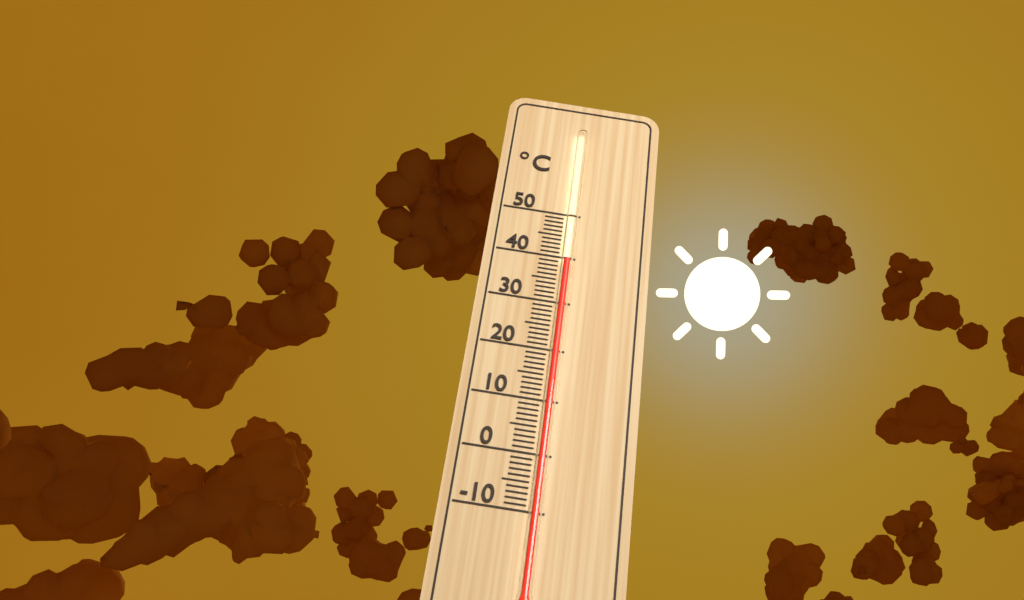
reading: 39 °C
